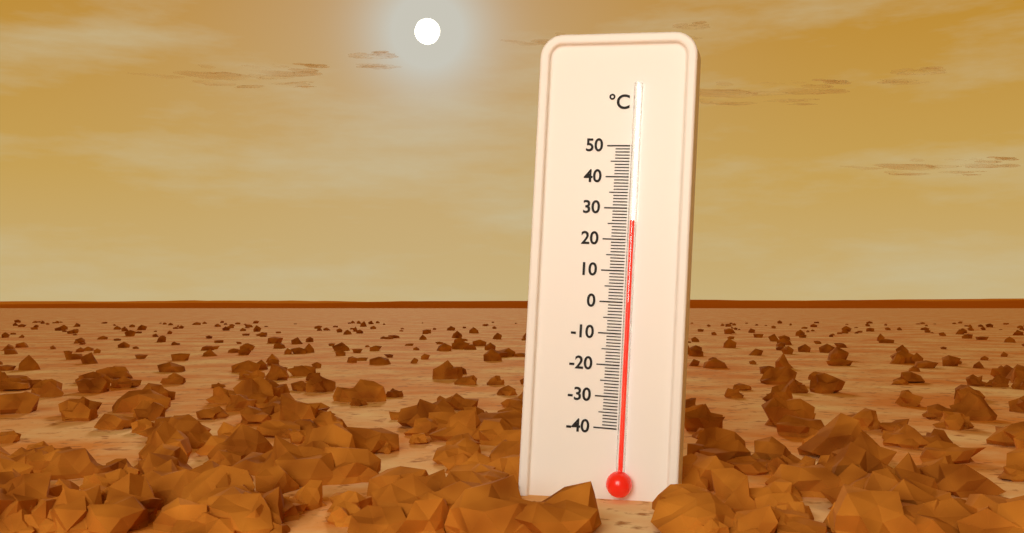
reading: 26 °C
